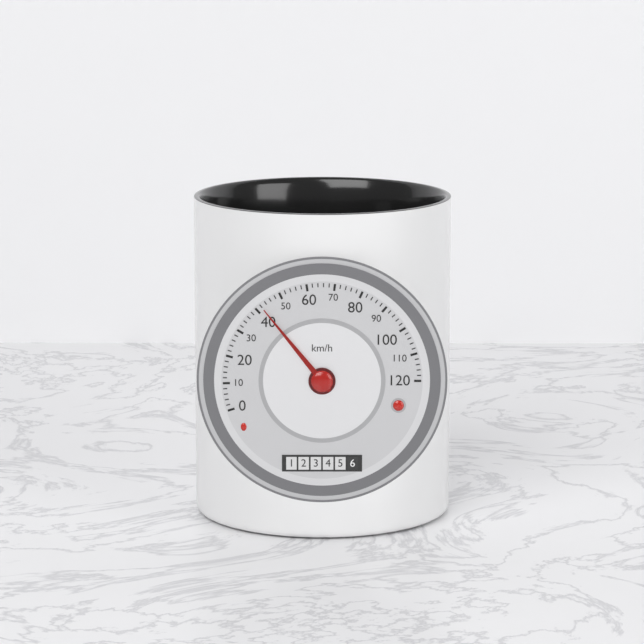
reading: 42 km/h
